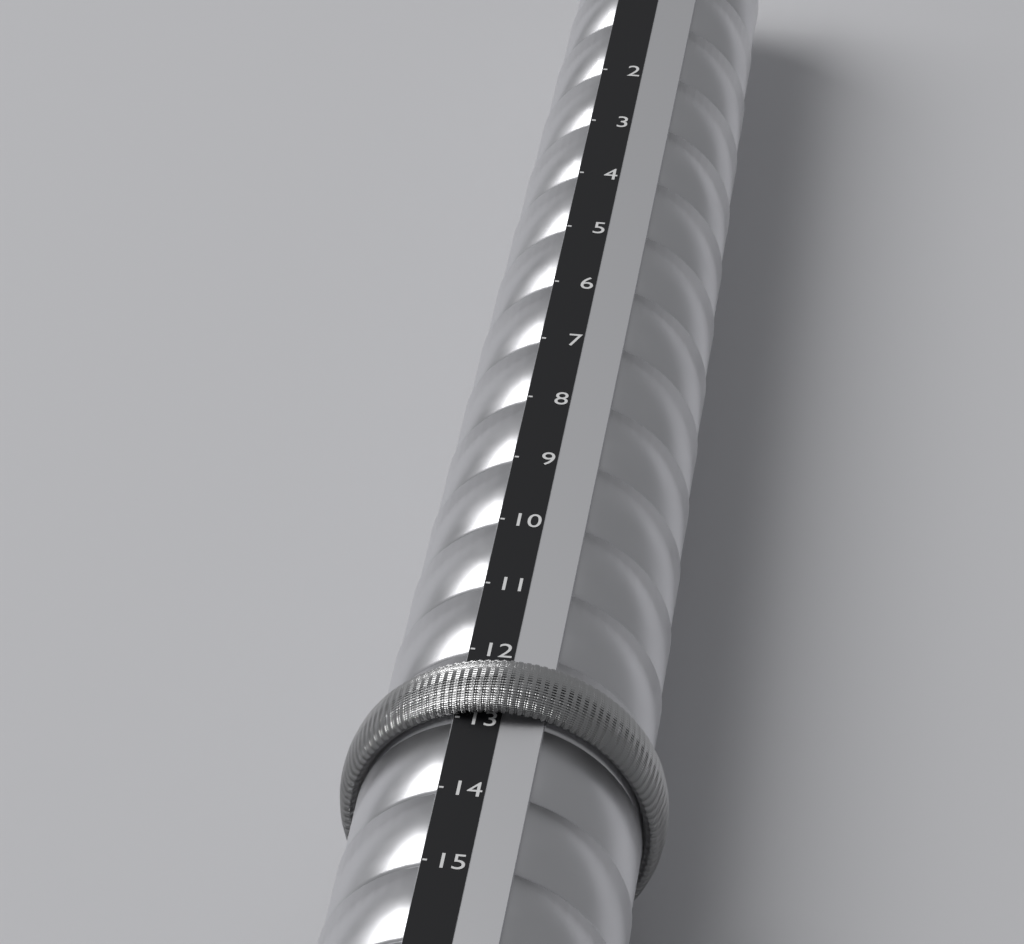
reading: 13 (no unit)
